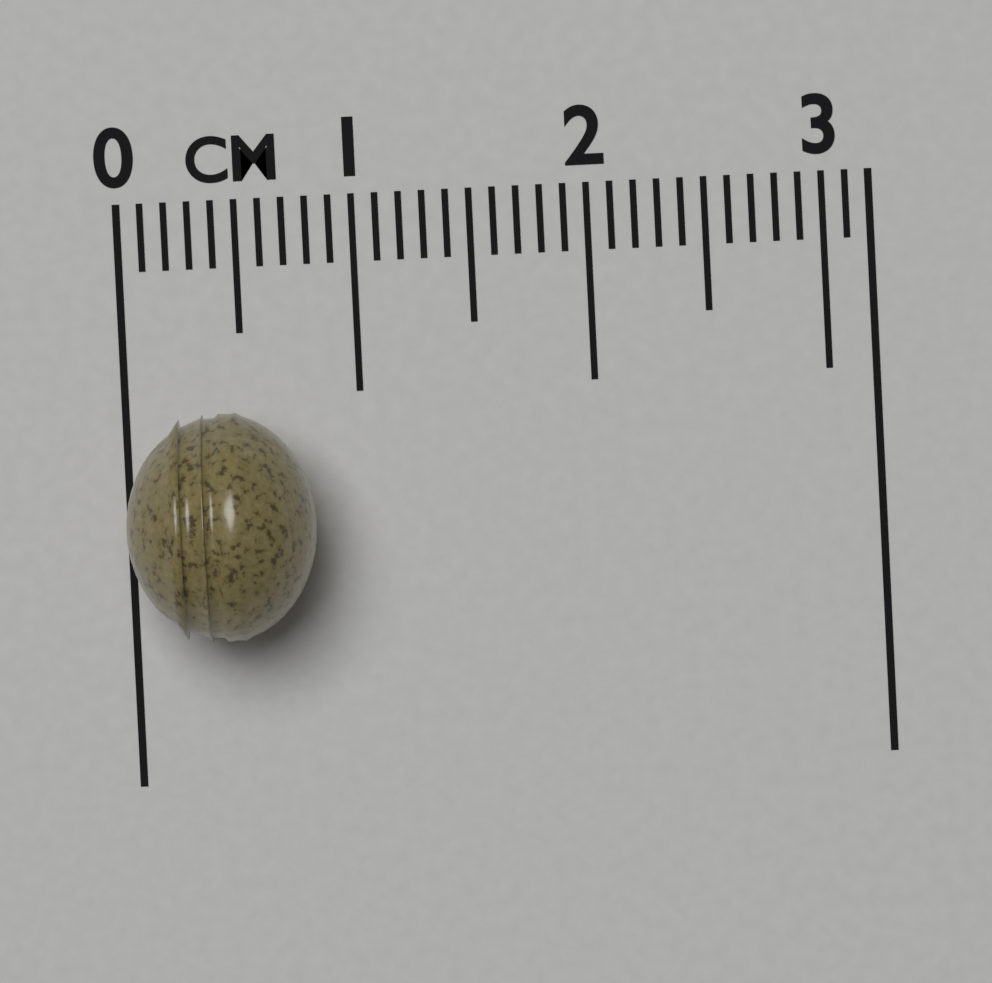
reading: 0.8 cm
